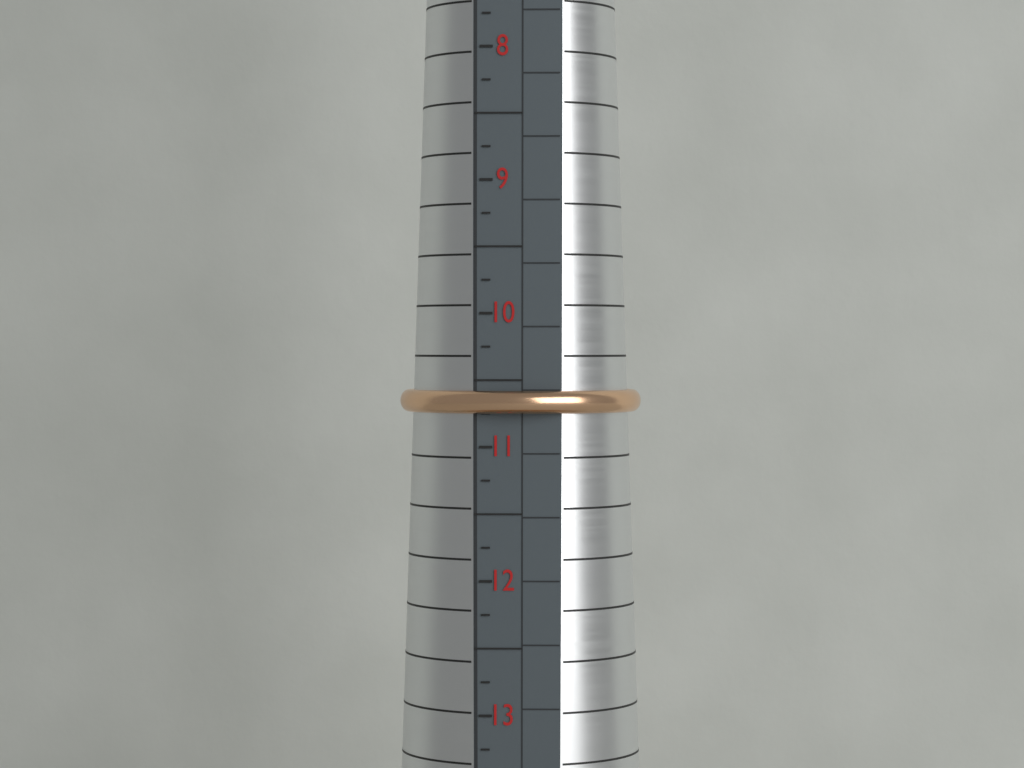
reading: 10.75 (no unit)
